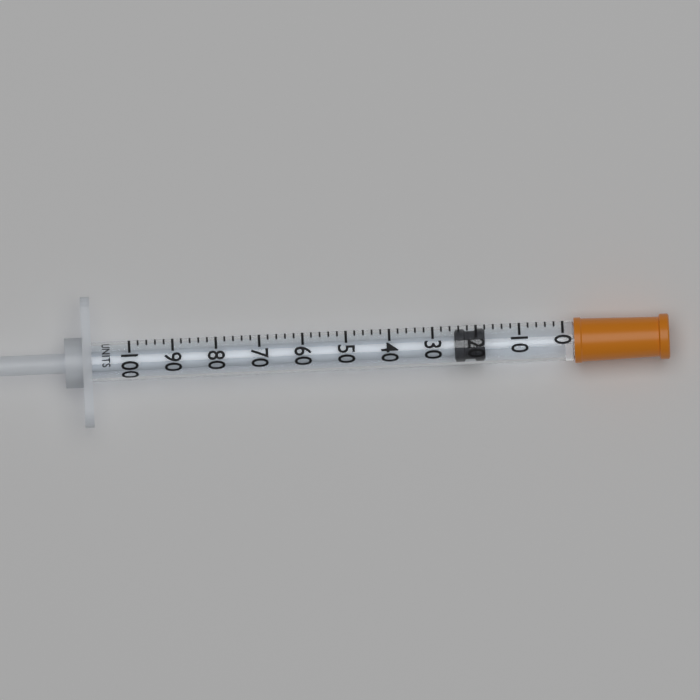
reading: 18 units
